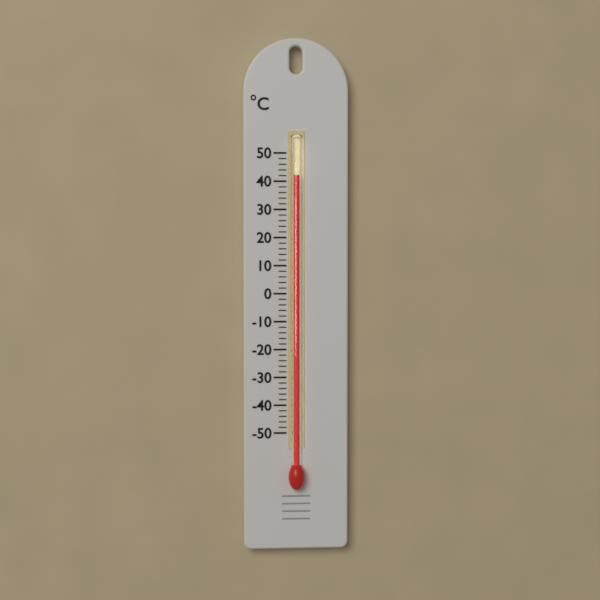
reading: 42 °C
